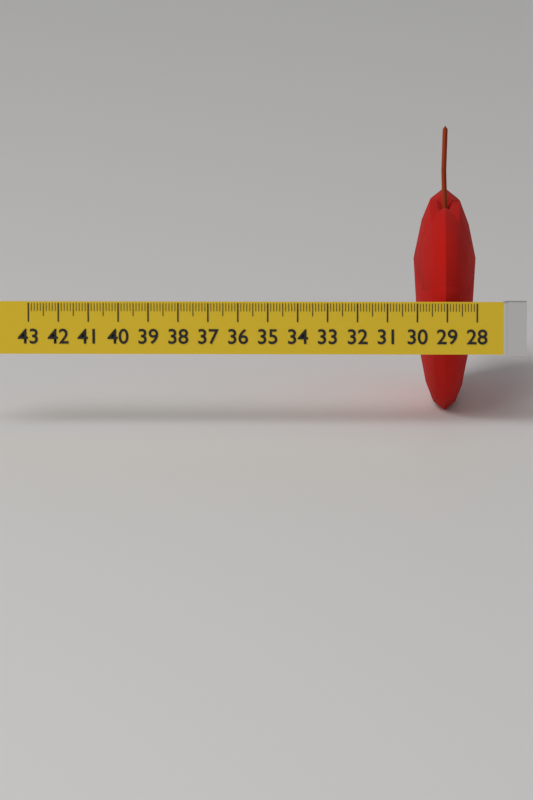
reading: 30.1 (no unit)
